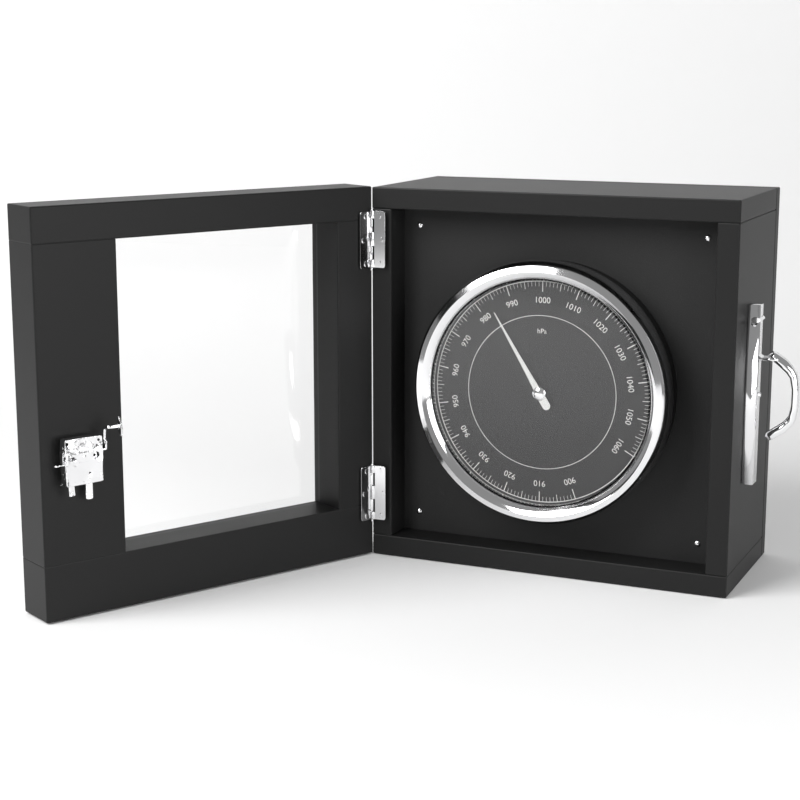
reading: 984 hPa
